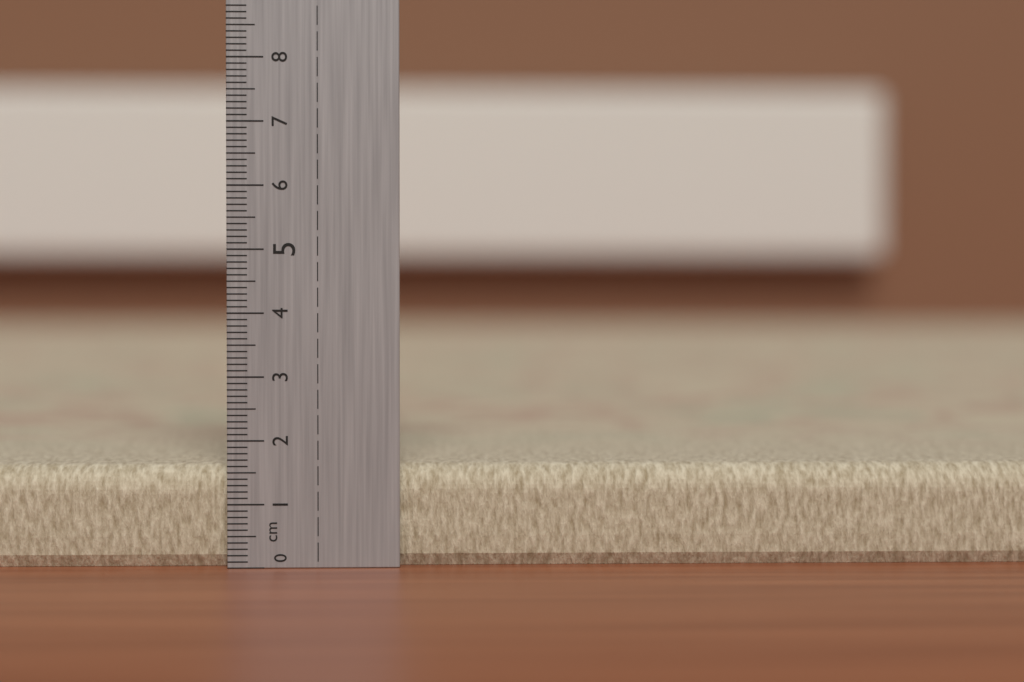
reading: 1.6 cm
